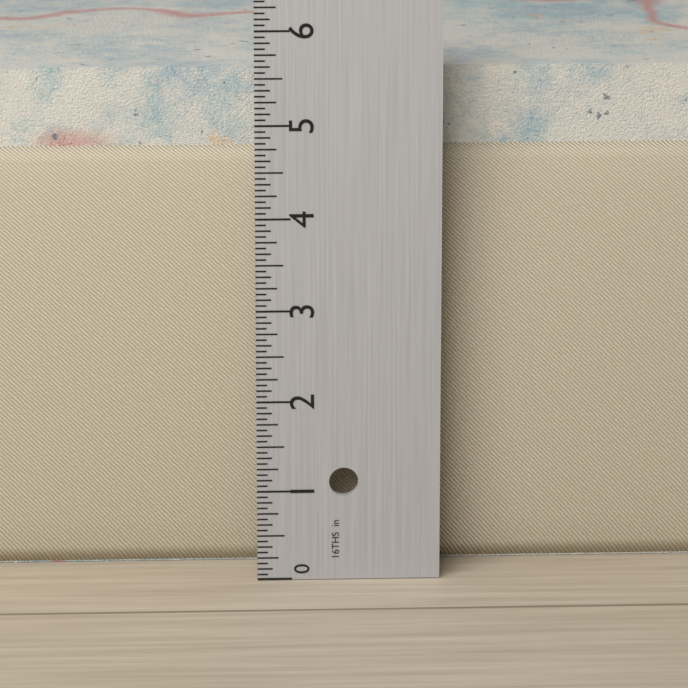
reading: 5.5000 in
